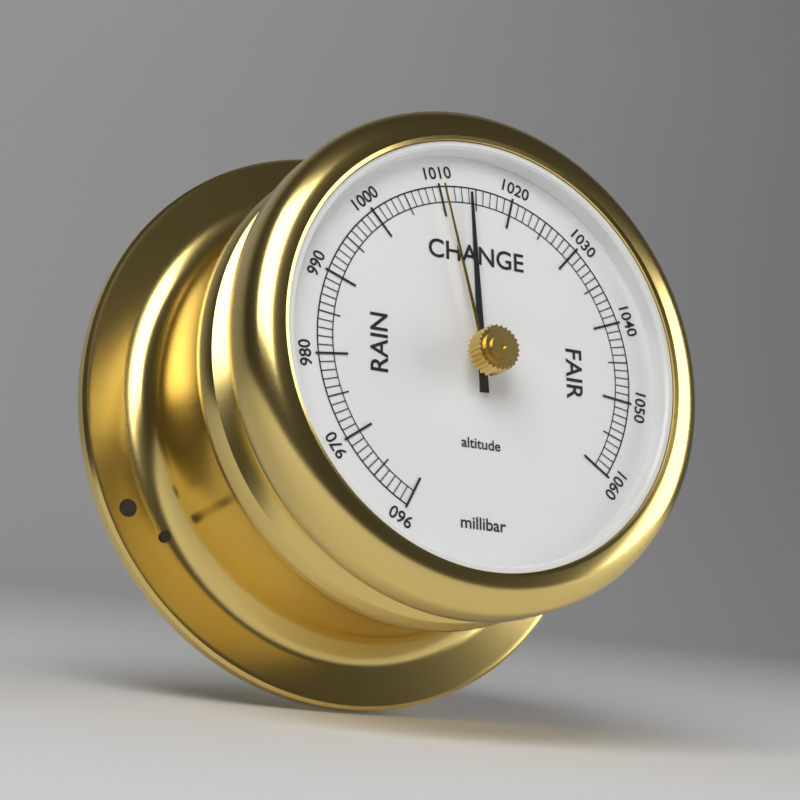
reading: 1014 millibar
